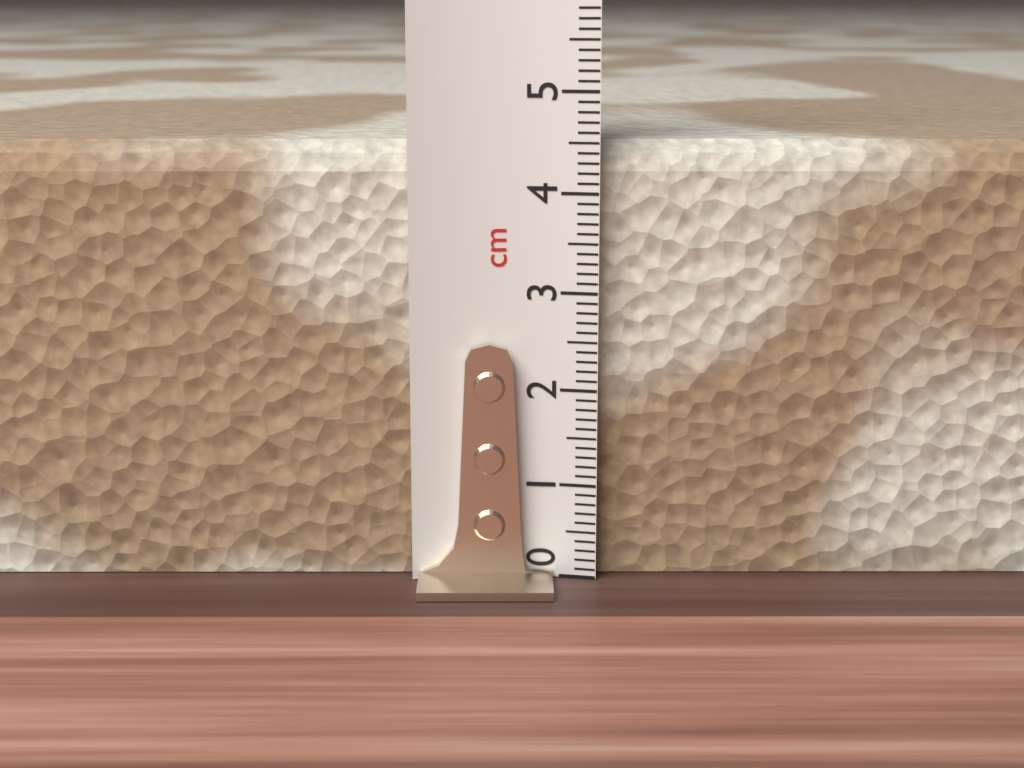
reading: 4.5 cm
